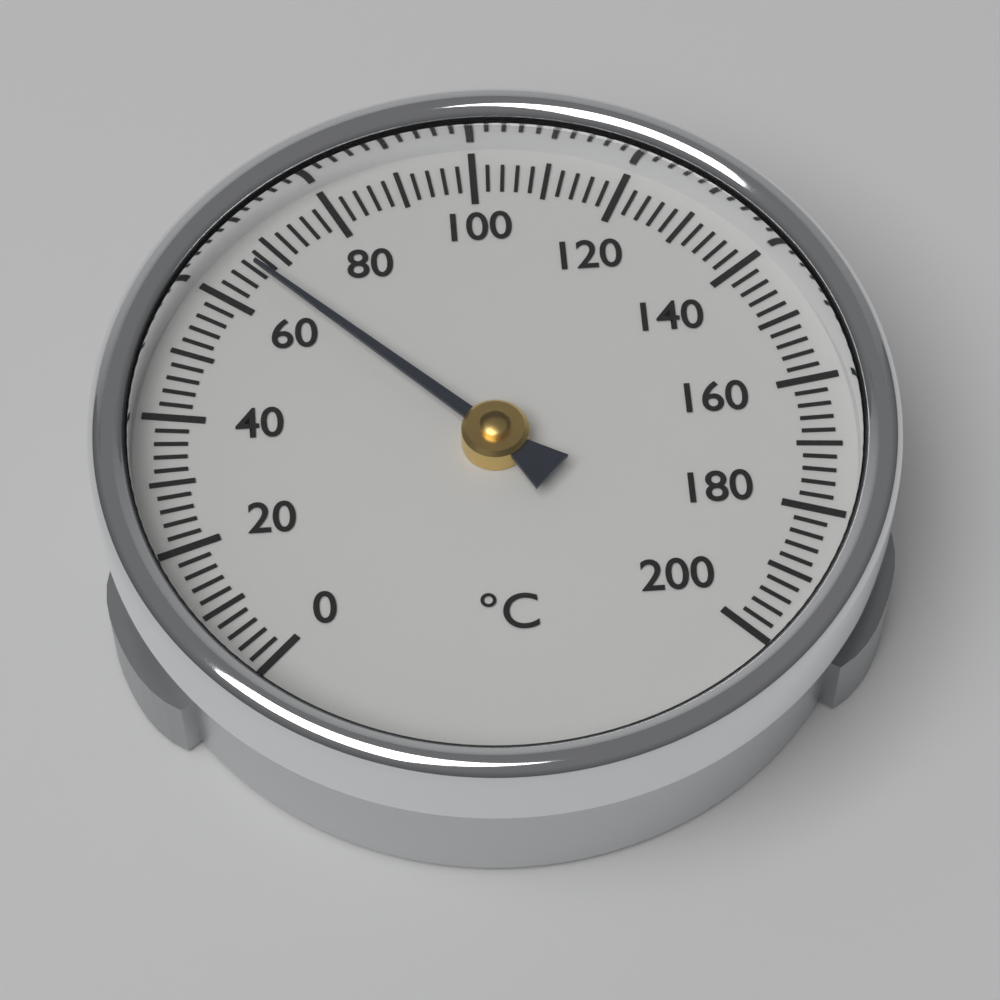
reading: 66 °C
